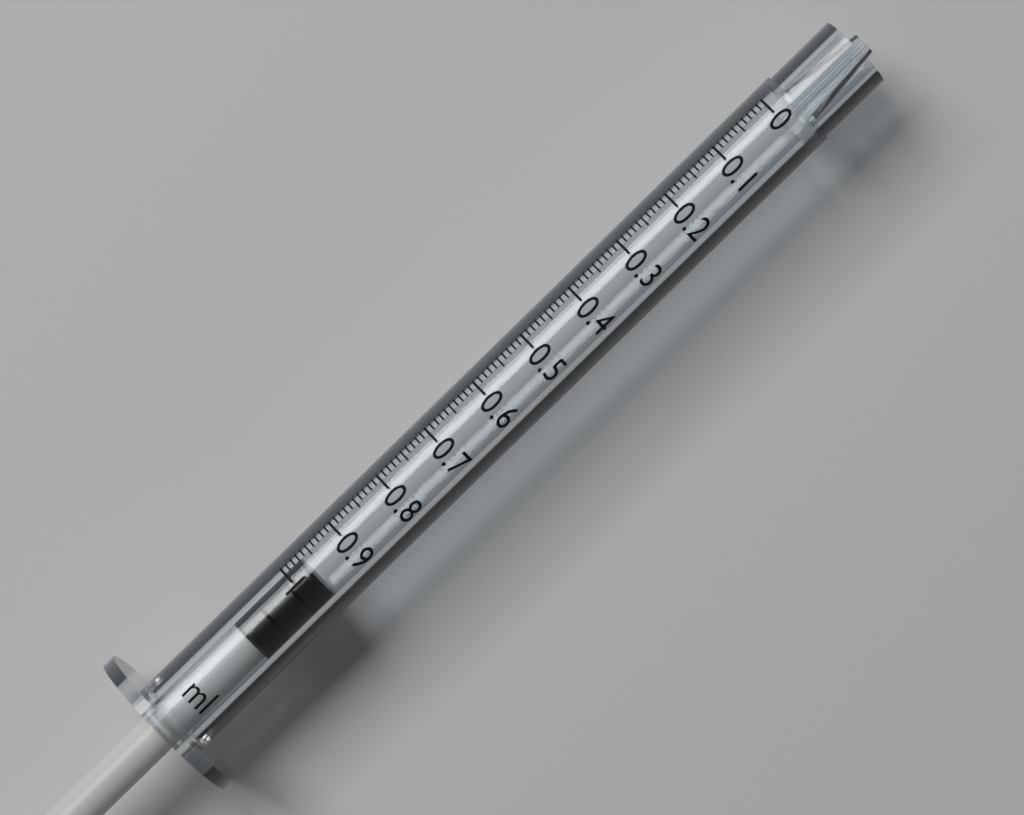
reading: 0.97 ml
